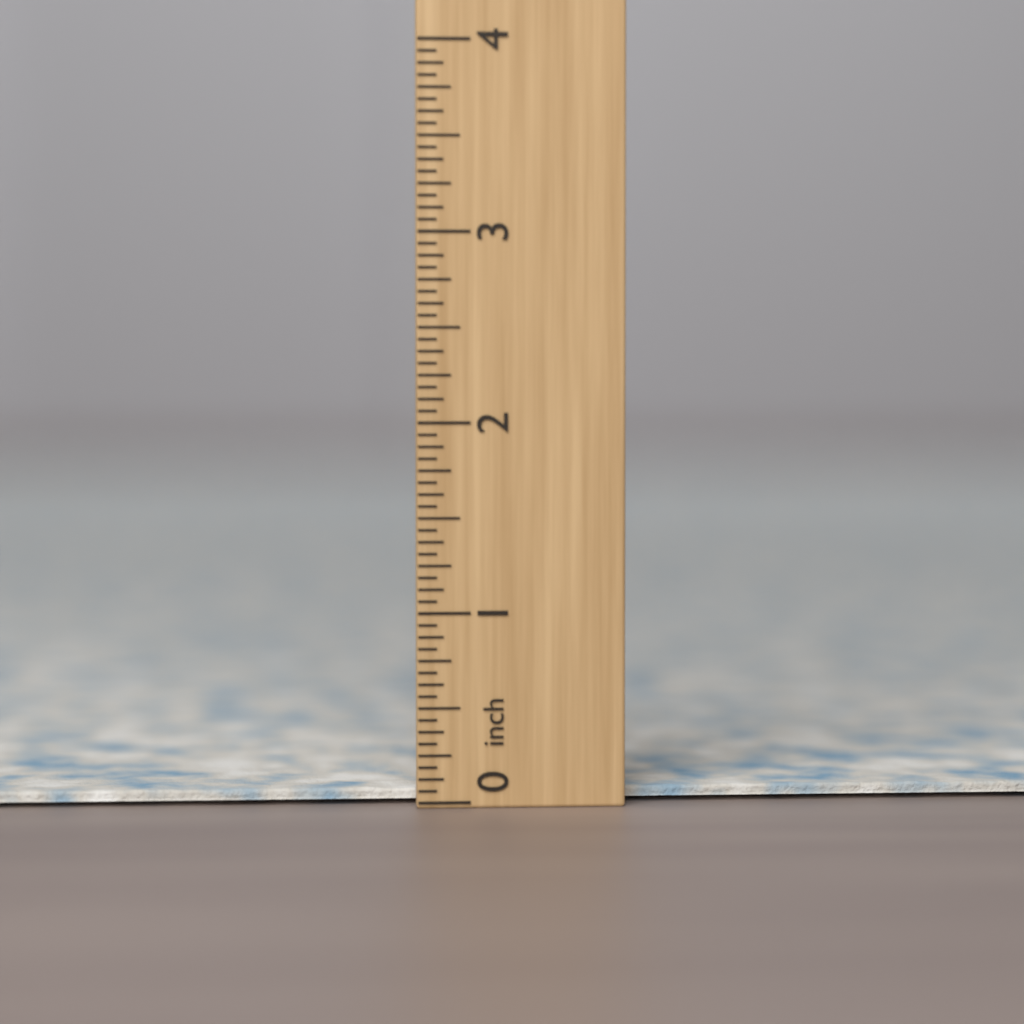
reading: 0.0625 inch
